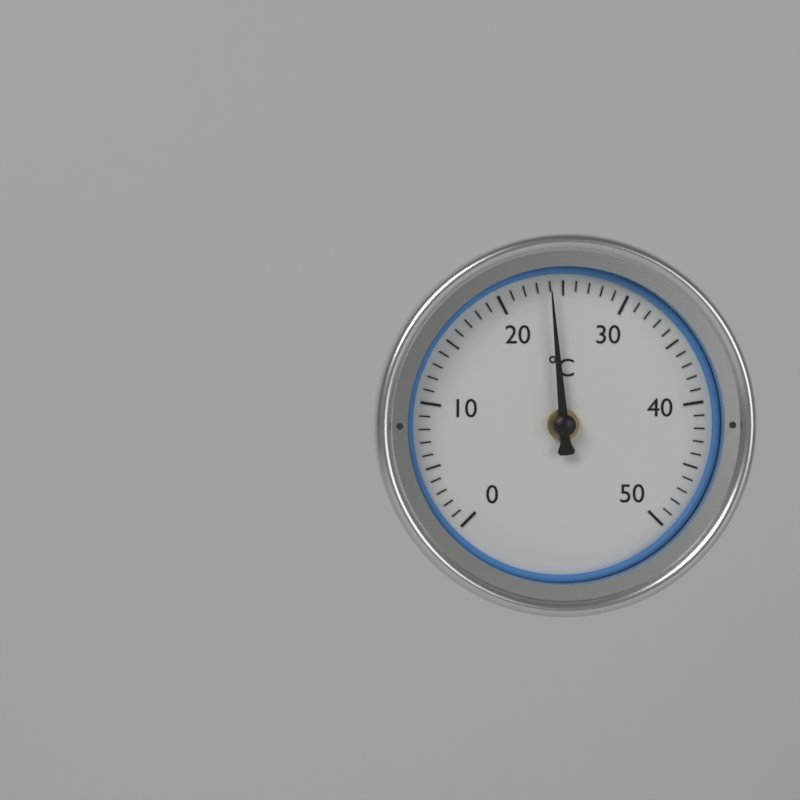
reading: 24 °C
